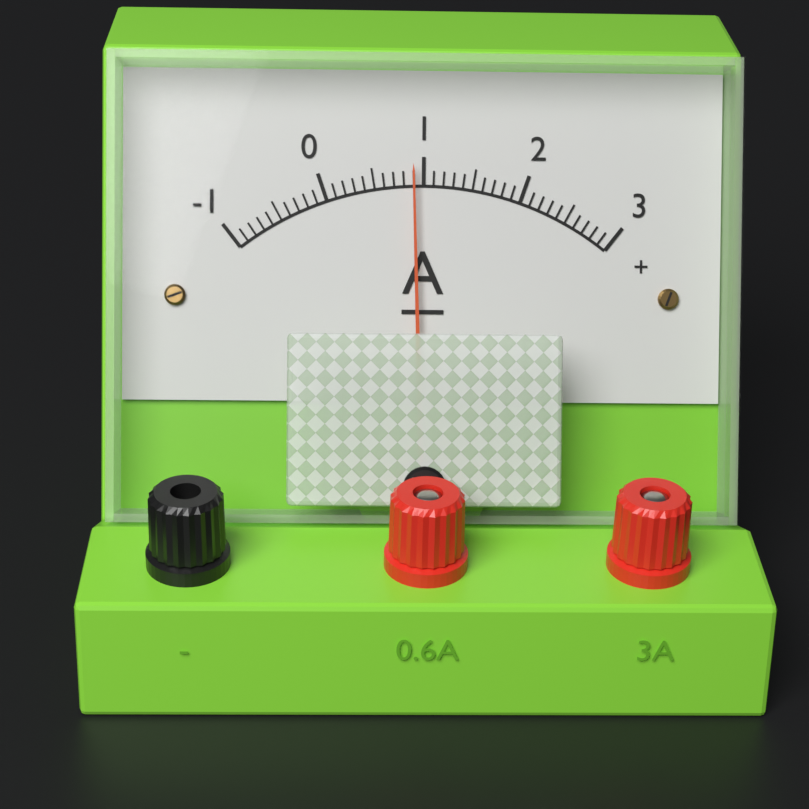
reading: 0.9 A
